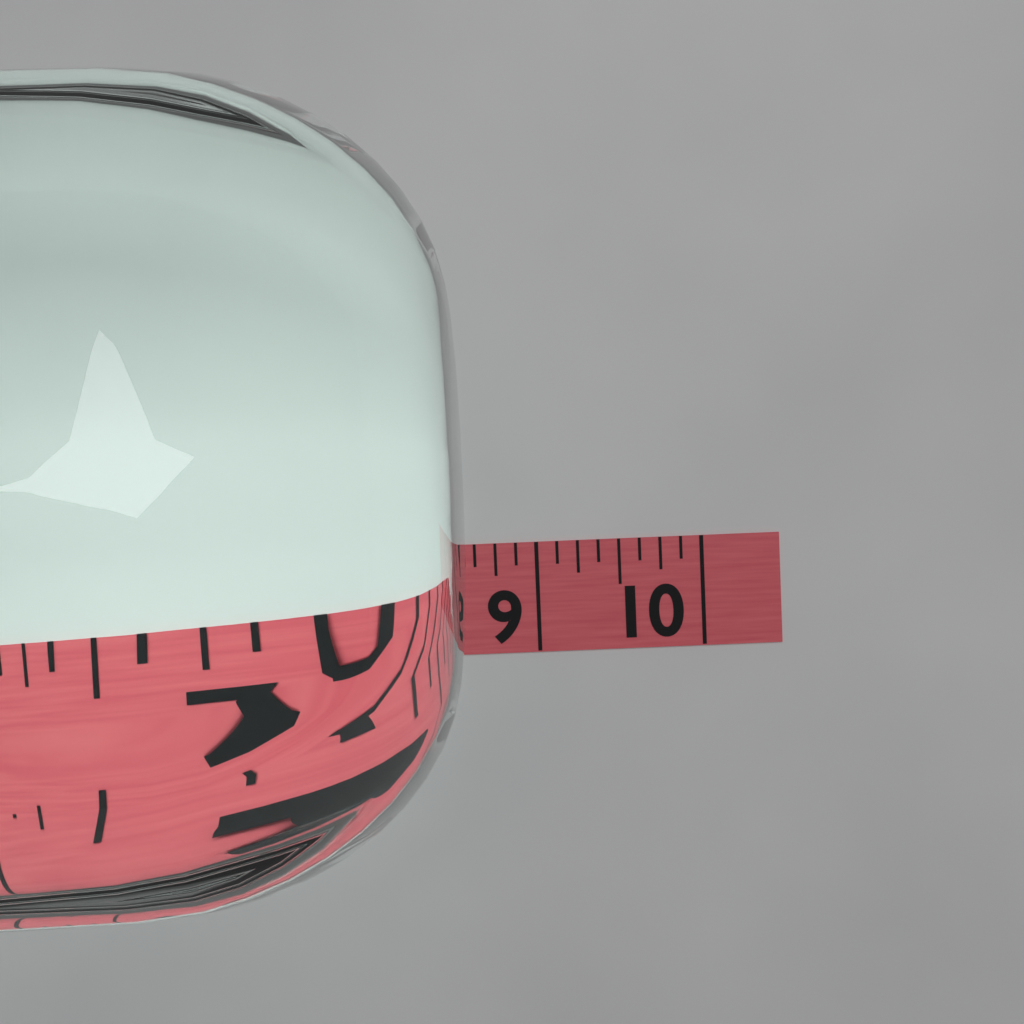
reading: 8.625 (no unit)
